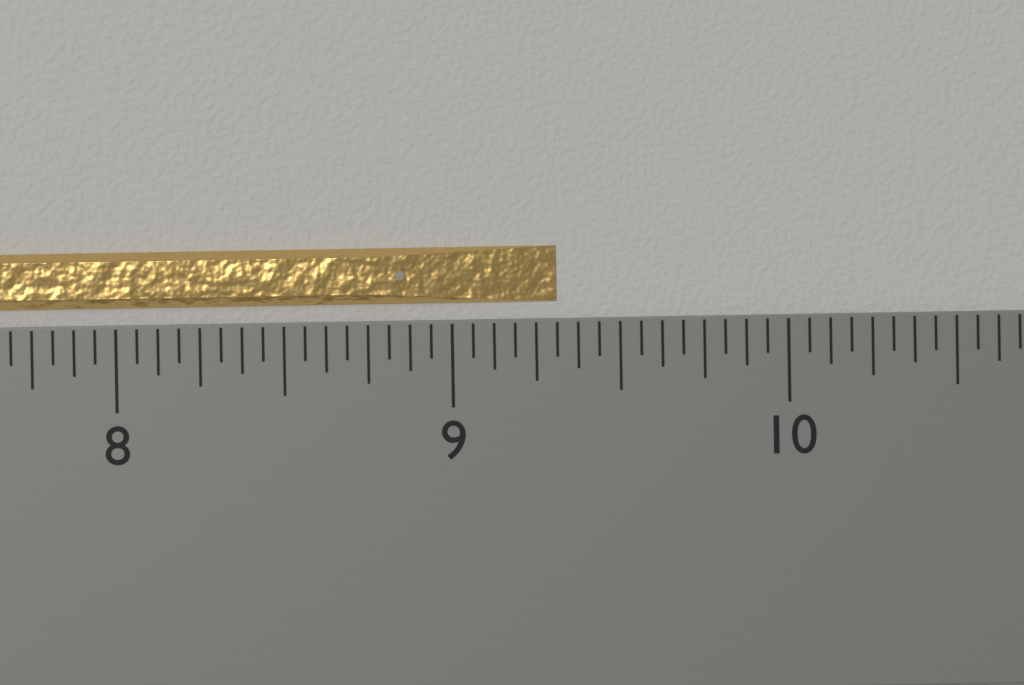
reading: 9.3125 inch
